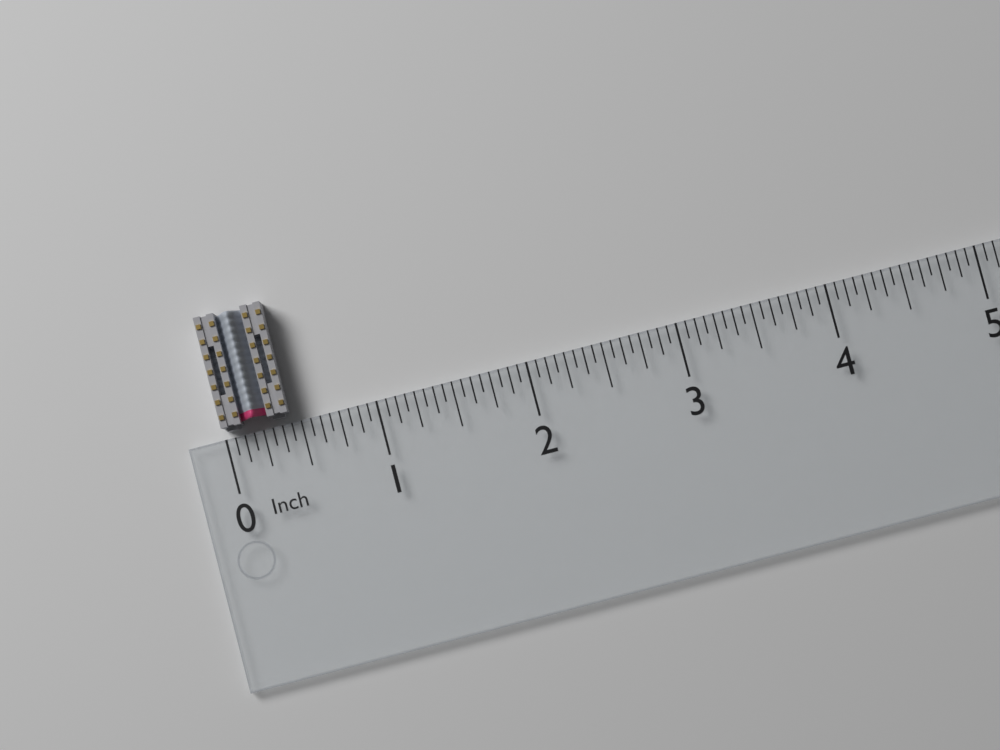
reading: 0.4375 in
